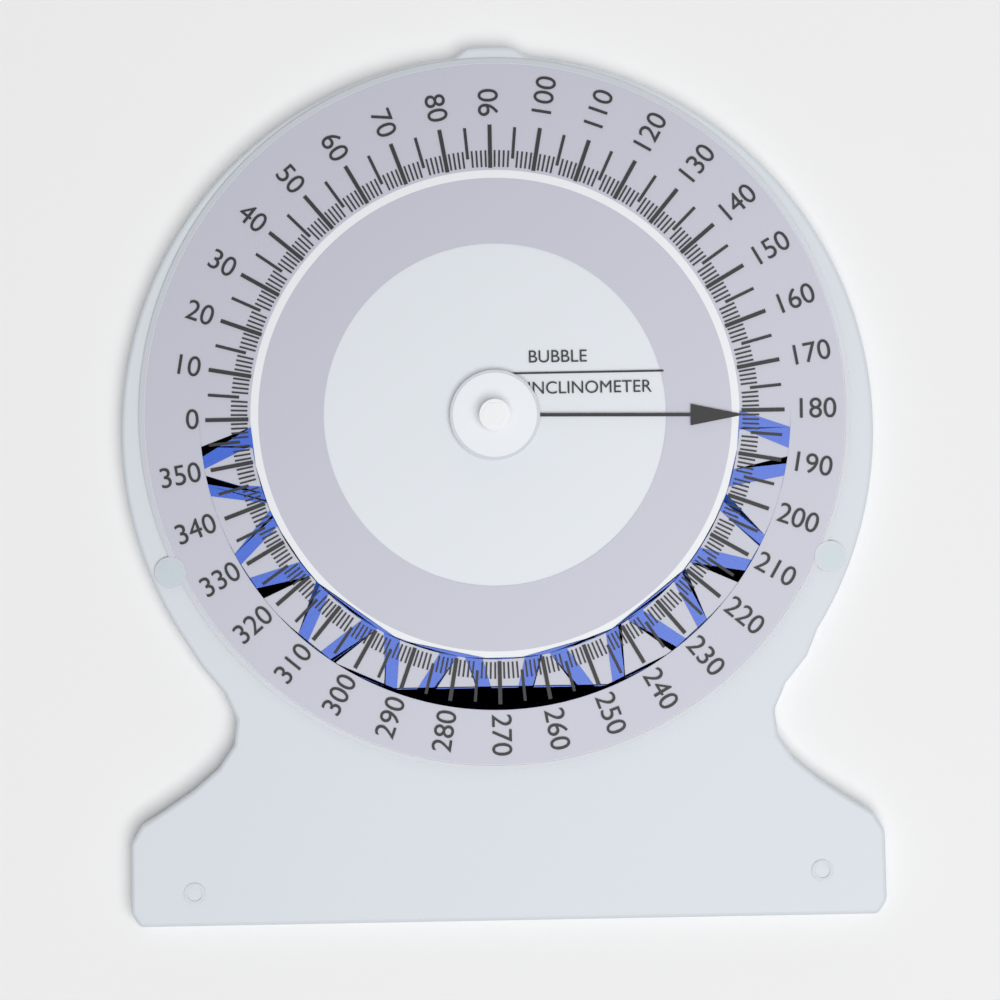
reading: 181 (no unit)
